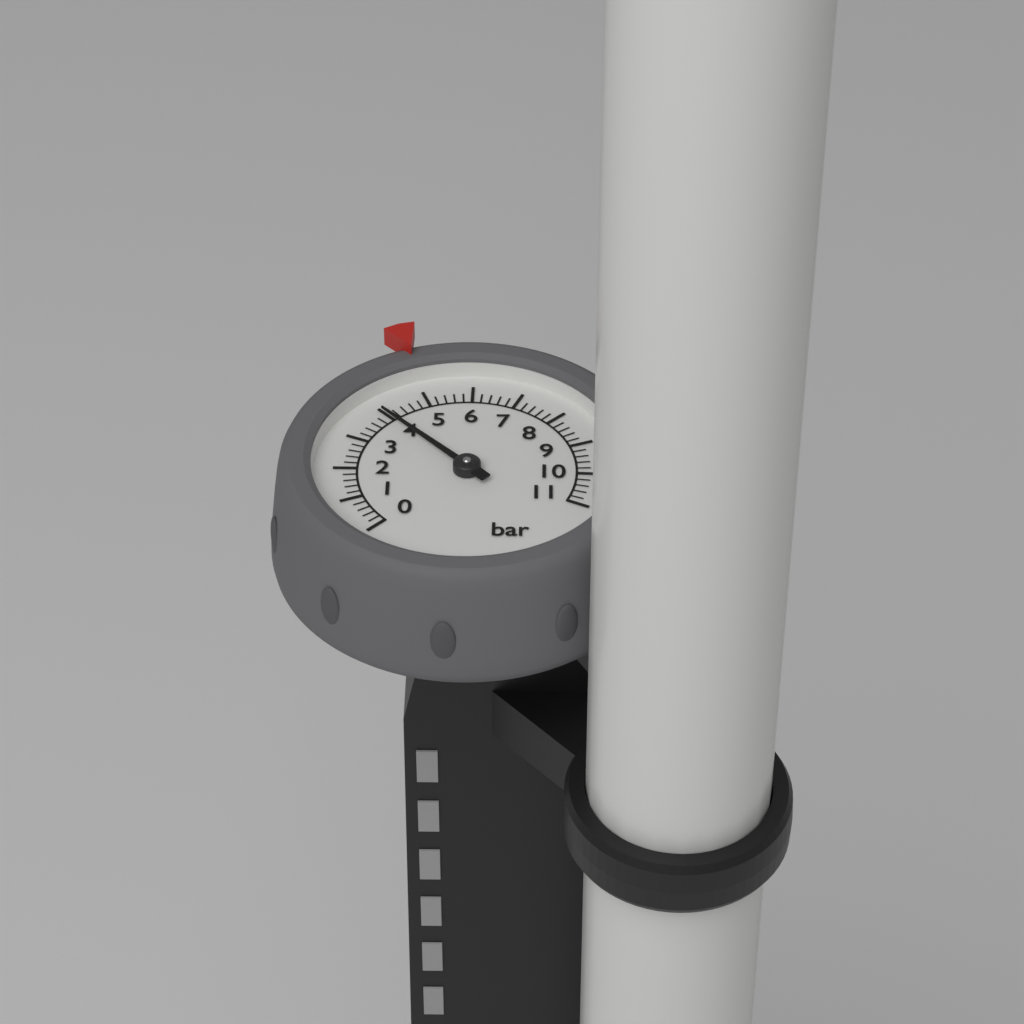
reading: 4.0 bar
